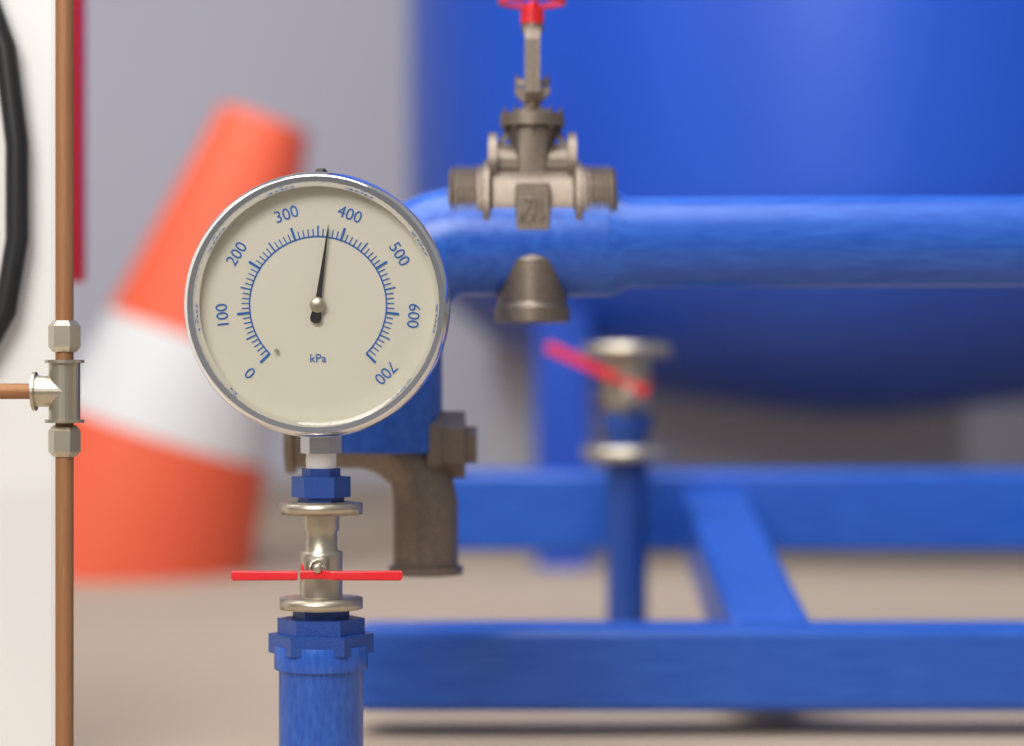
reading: 370 kPa
